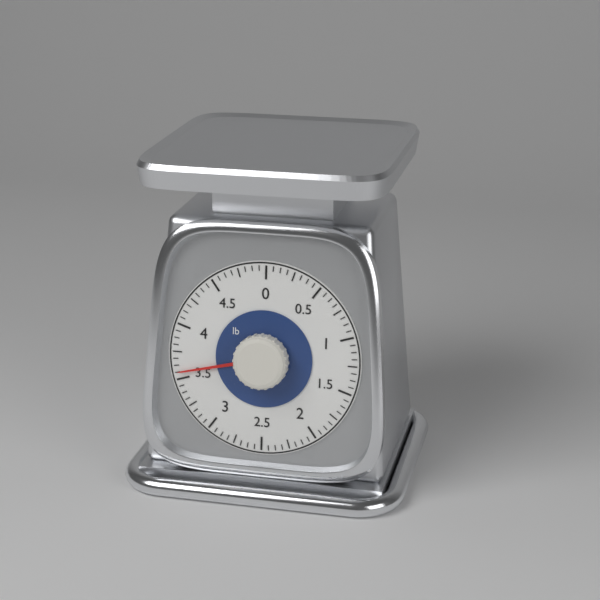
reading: 3.5625 lb
